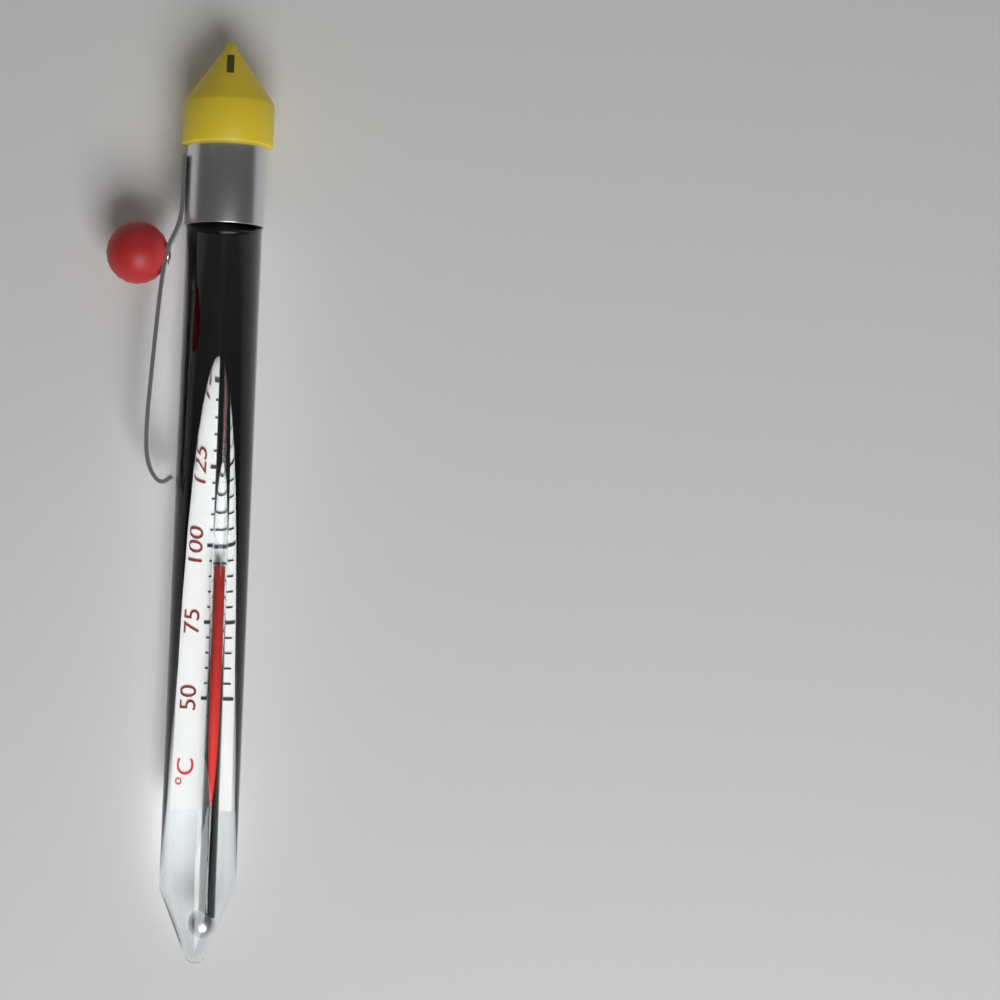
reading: 95 °C
